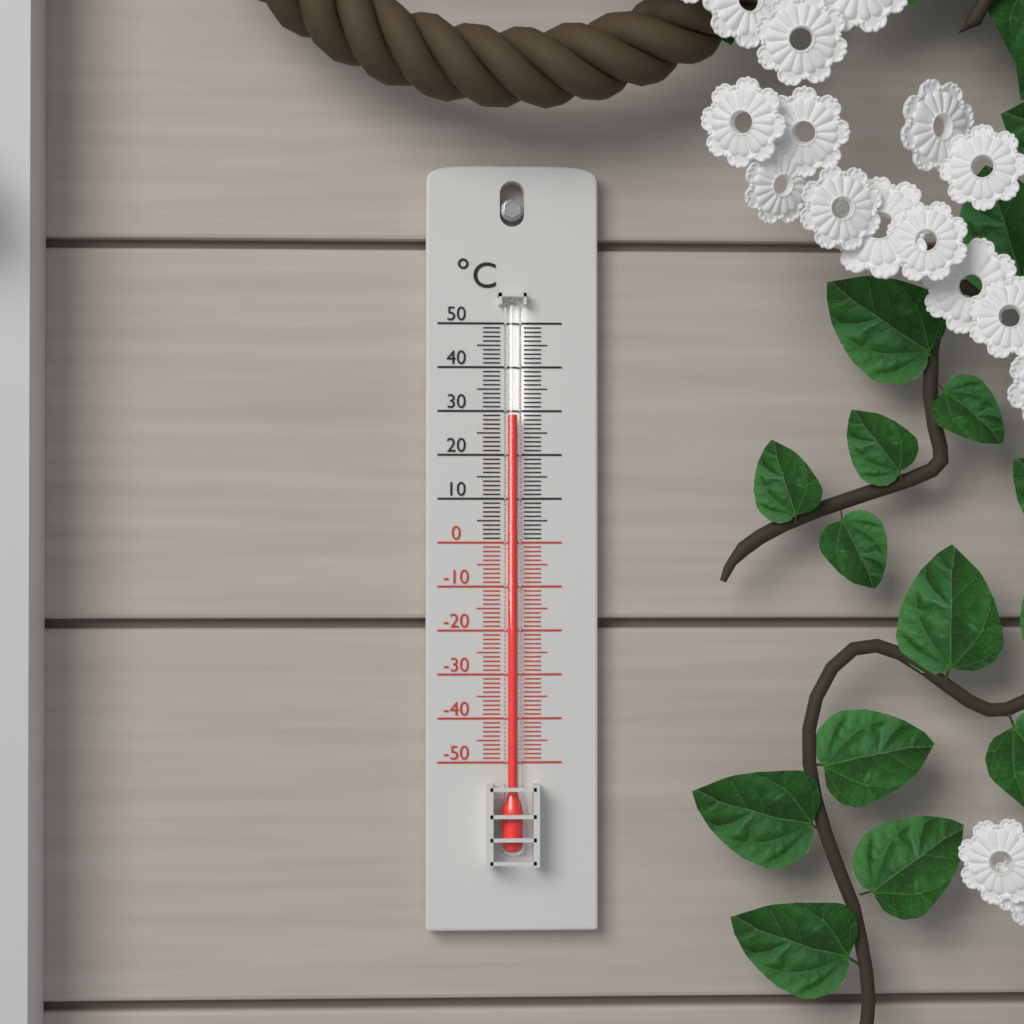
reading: 29 °C
